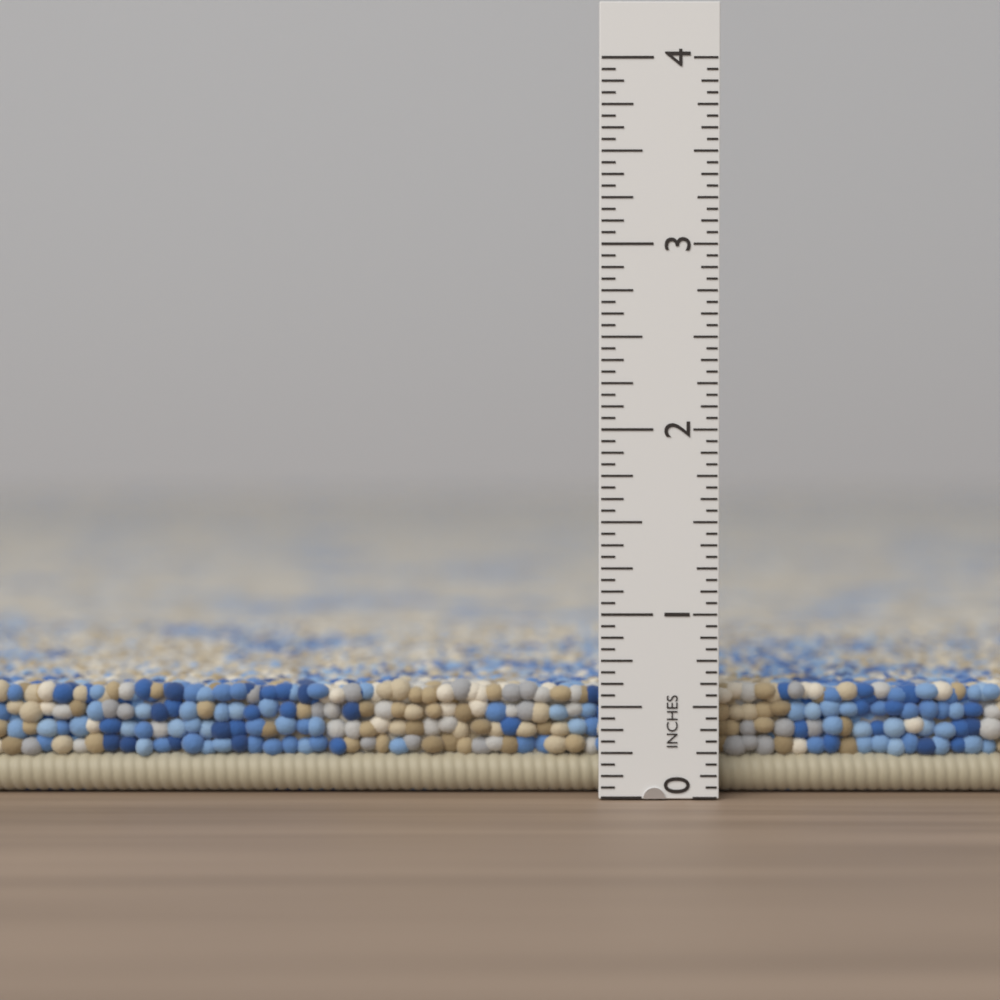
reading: 0.6250 in
